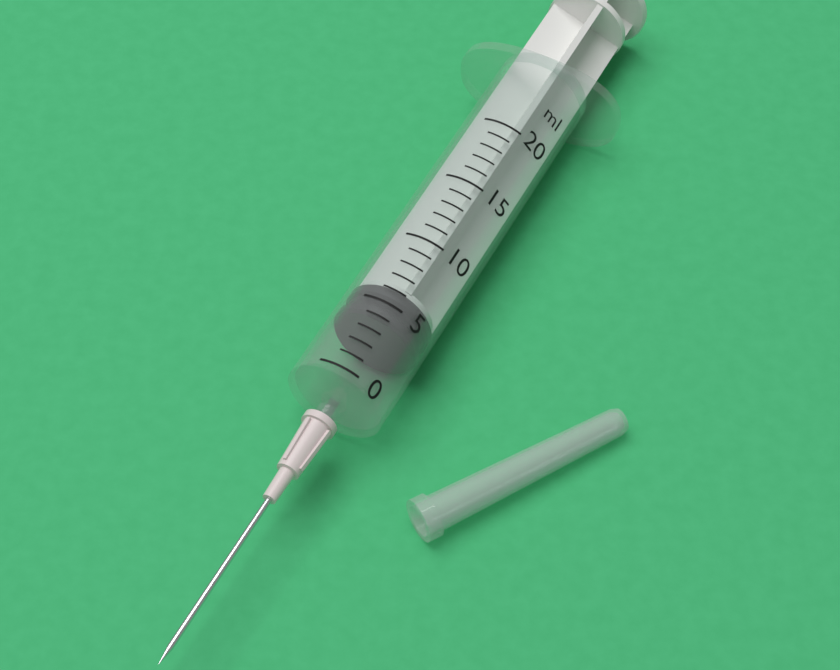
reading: 4 ml
